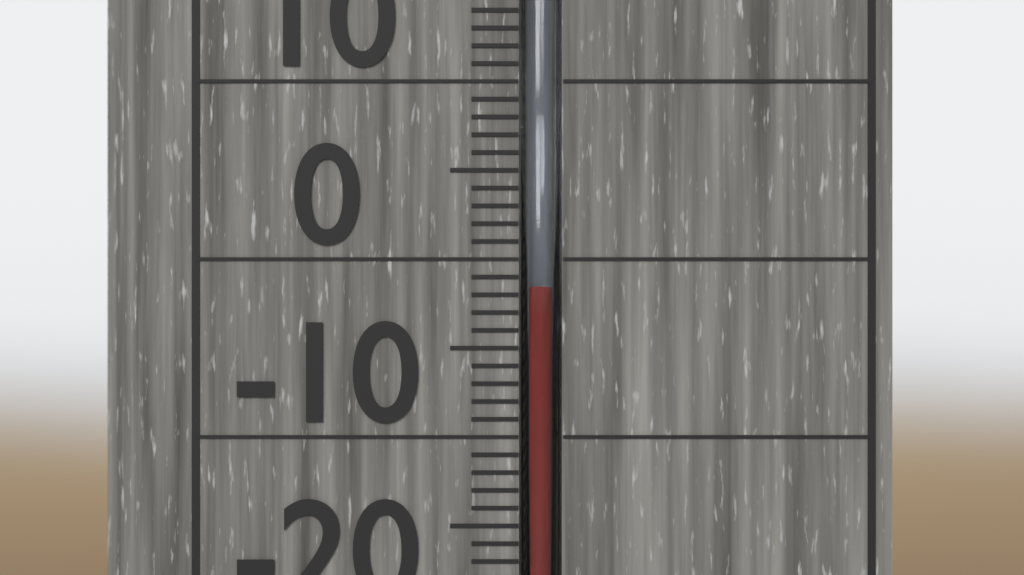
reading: -6.5 °C
